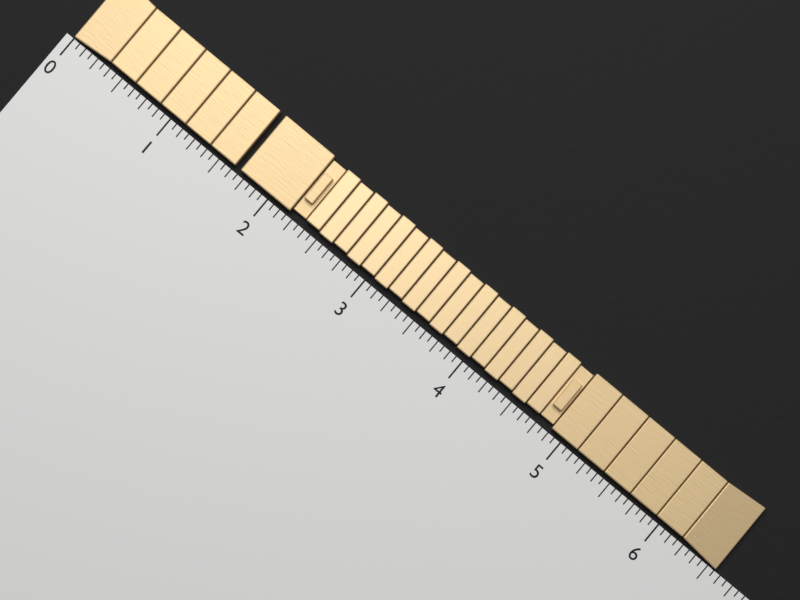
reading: 6.5625 (no unit)
